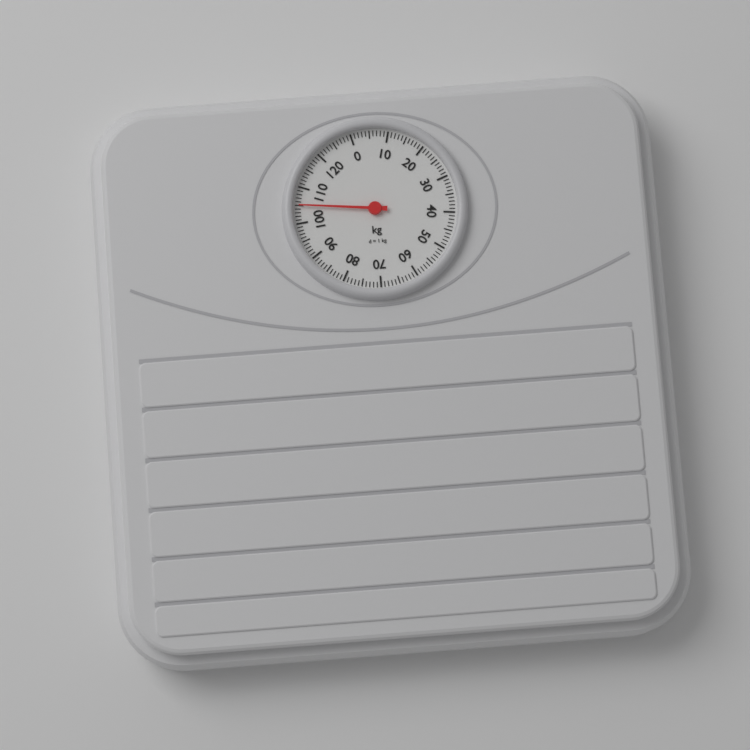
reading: 105 kg
